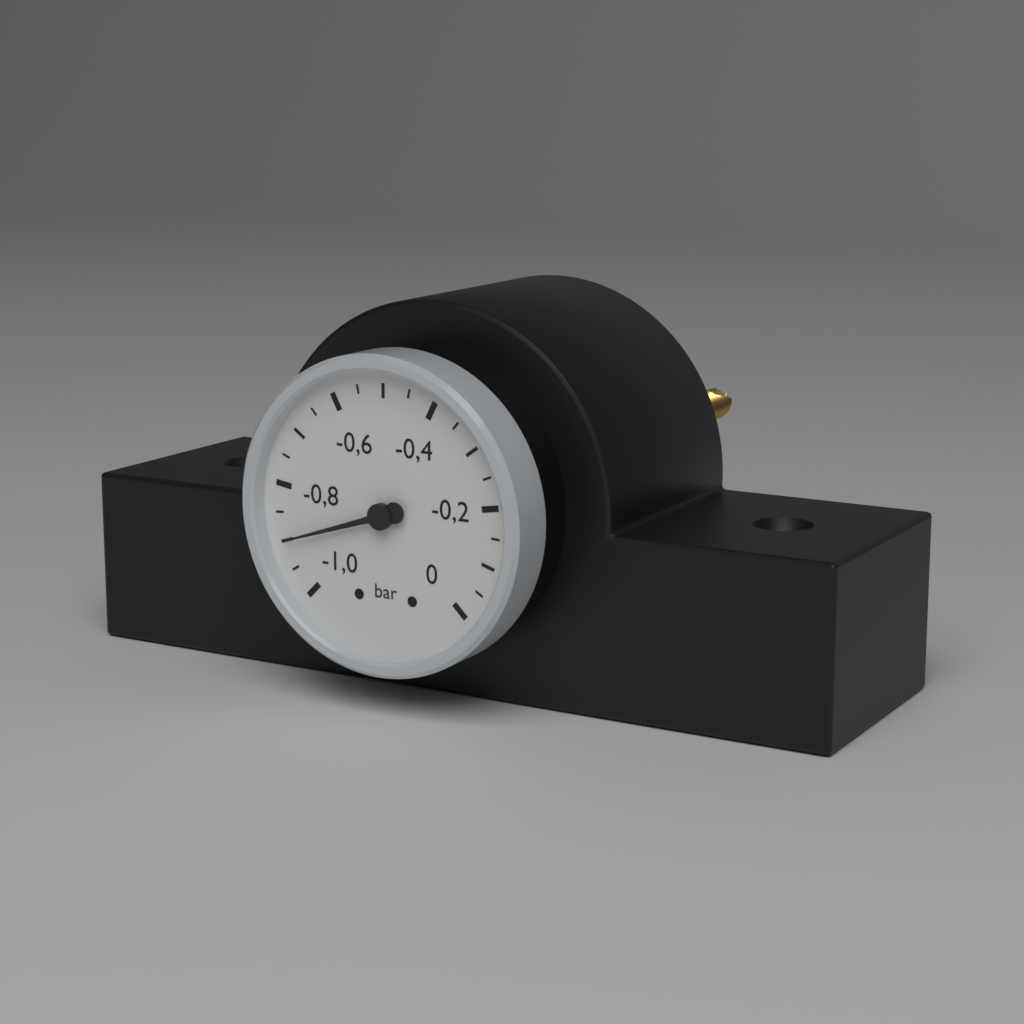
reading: -0.90 bar
